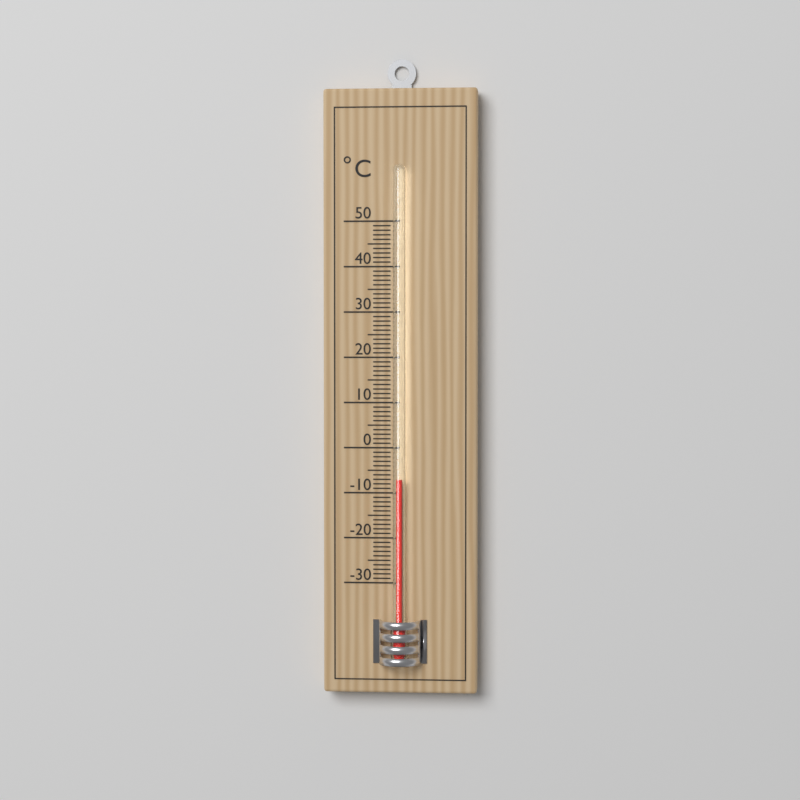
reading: -7 °C
